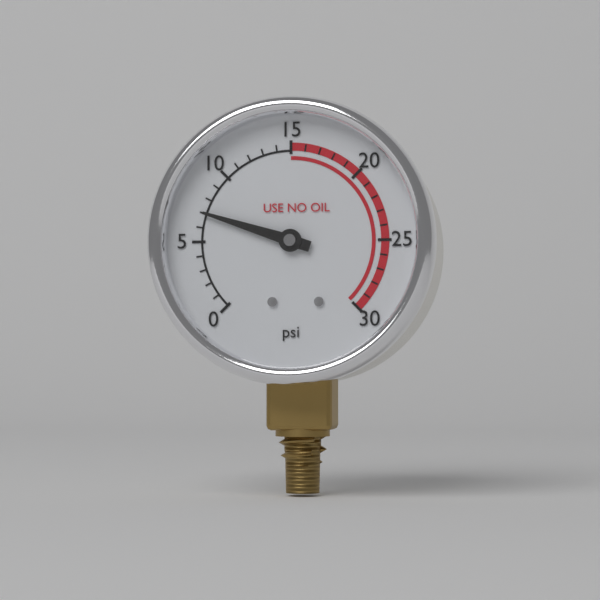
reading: 7 psi
